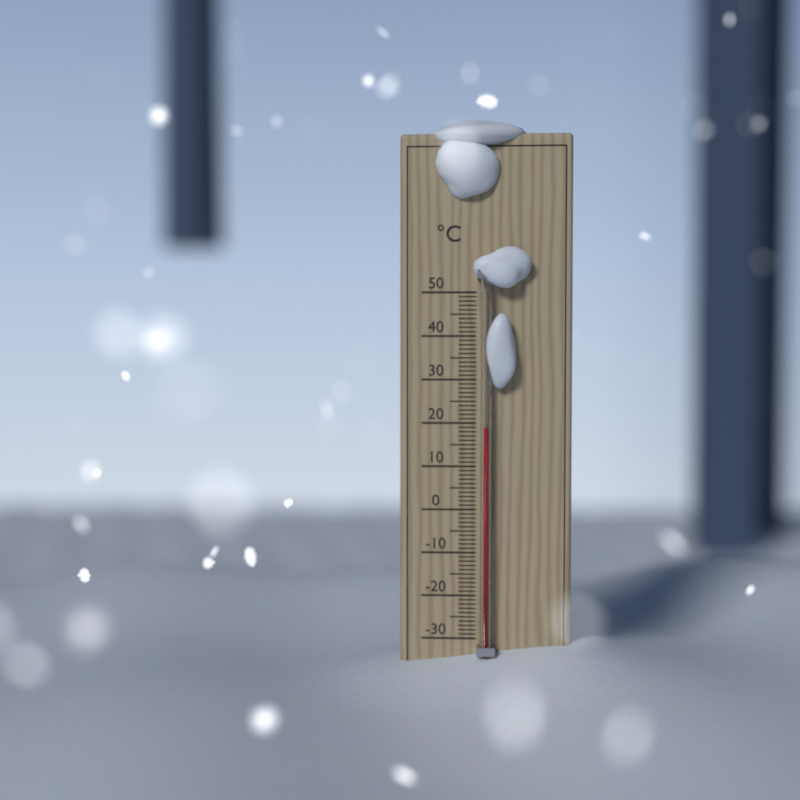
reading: 19 °C
